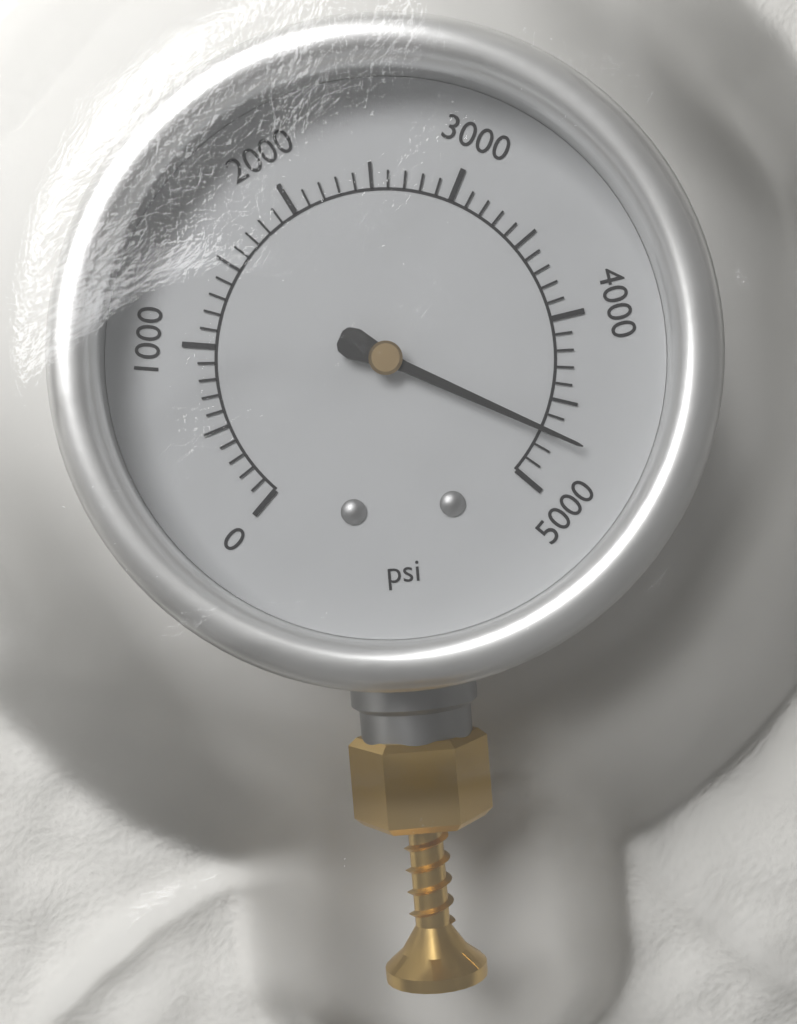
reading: 4700 psi
